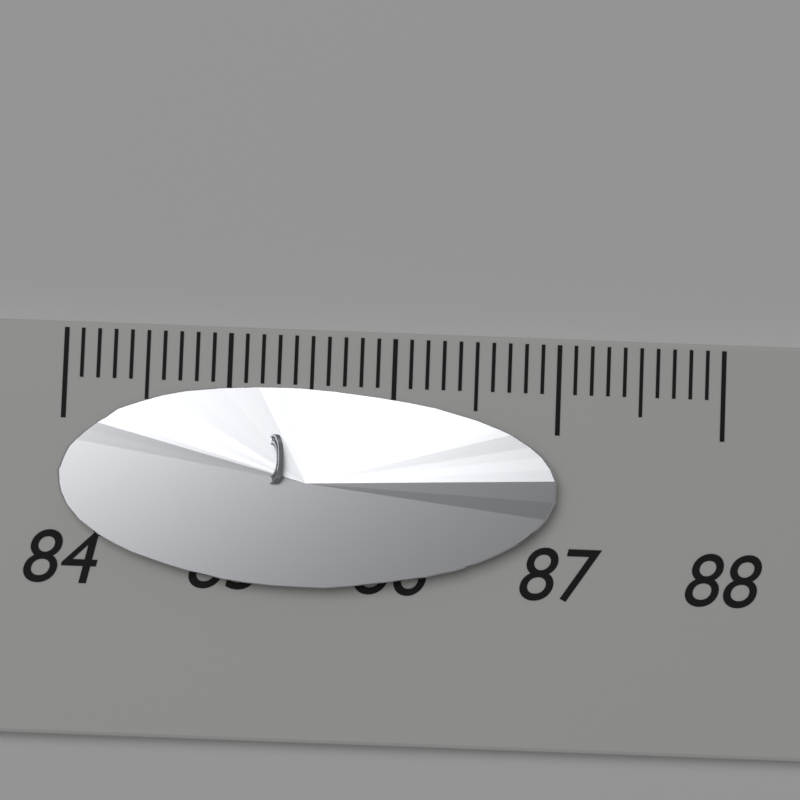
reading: 87.0 (no unit)
